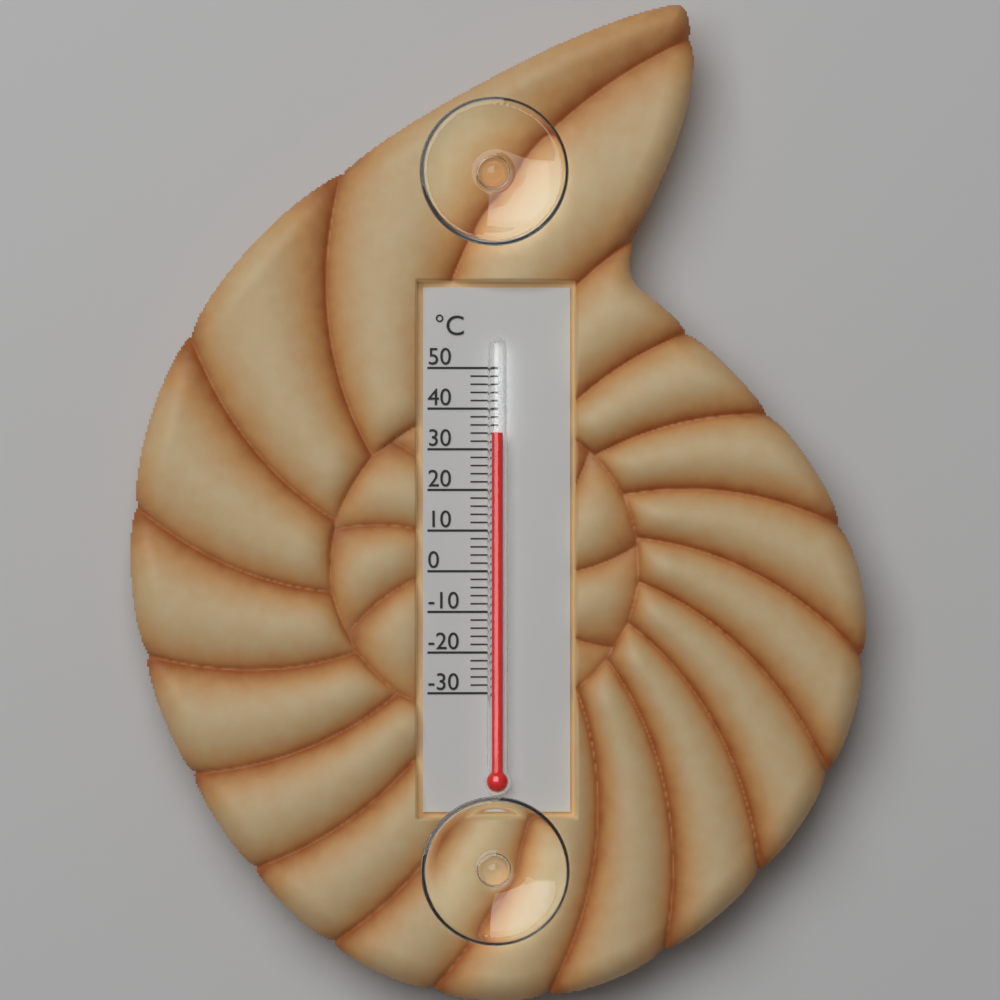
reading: 34 °C
